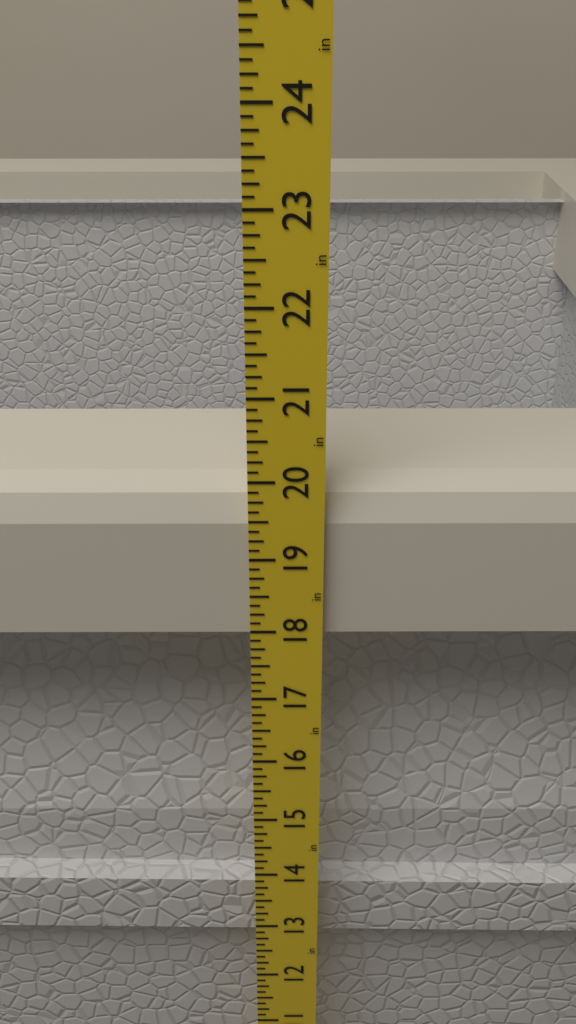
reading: 19.875 in
